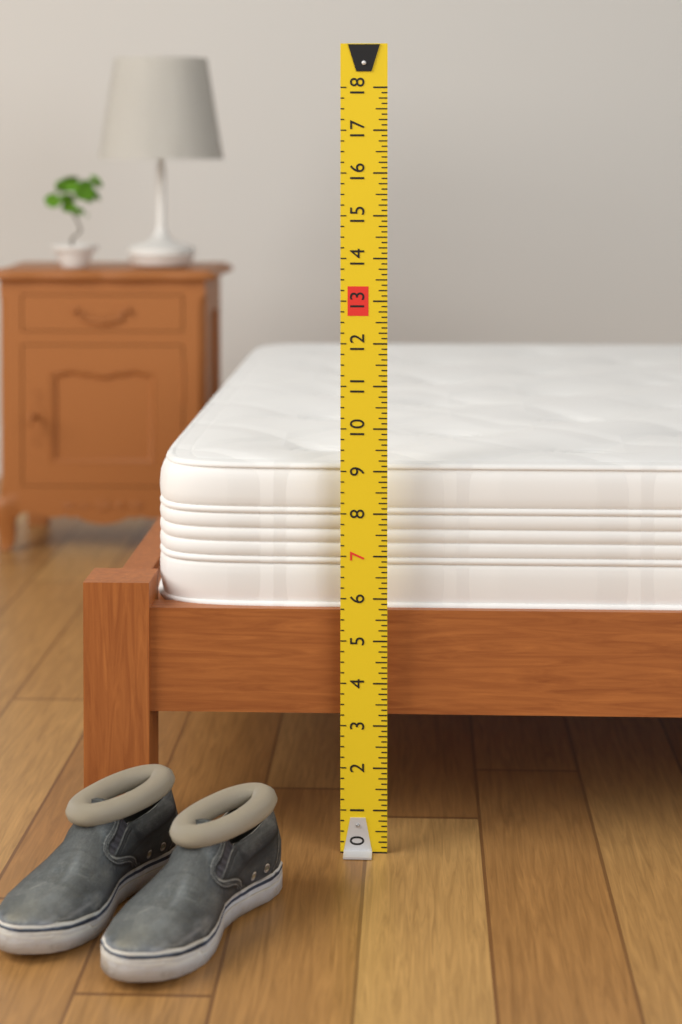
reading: 9.125 (no unit)
